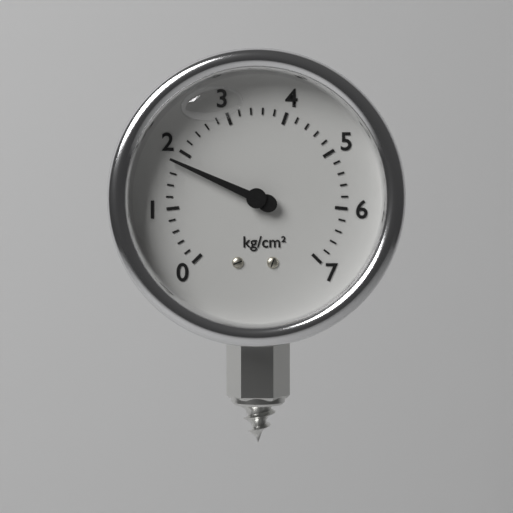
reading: 1.8 kg/cm²
